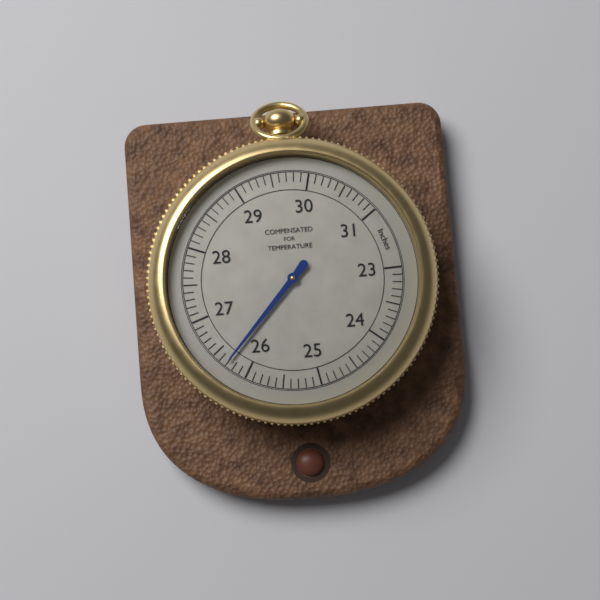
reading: 26.3 inches
